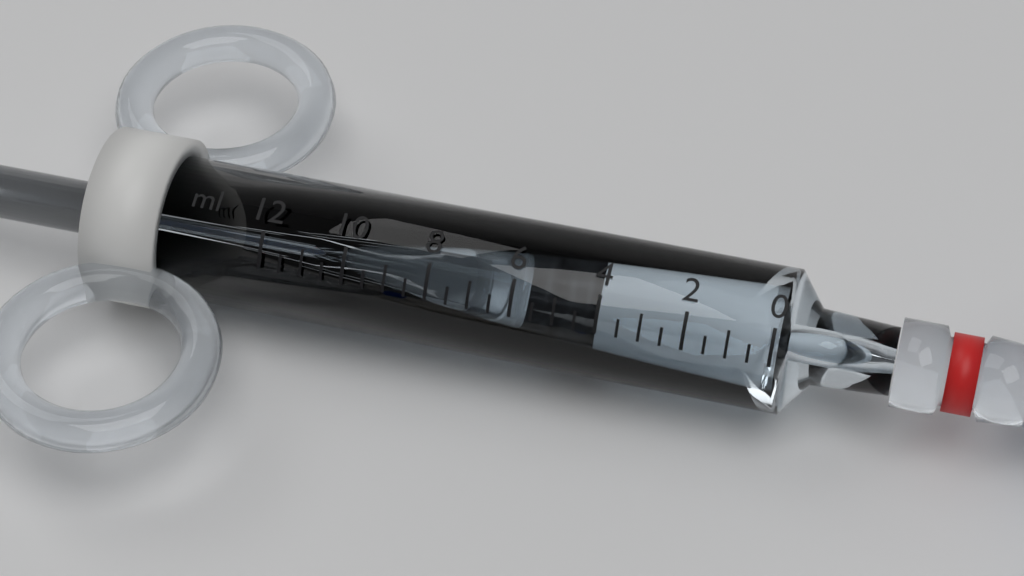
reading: 4.0 ml
